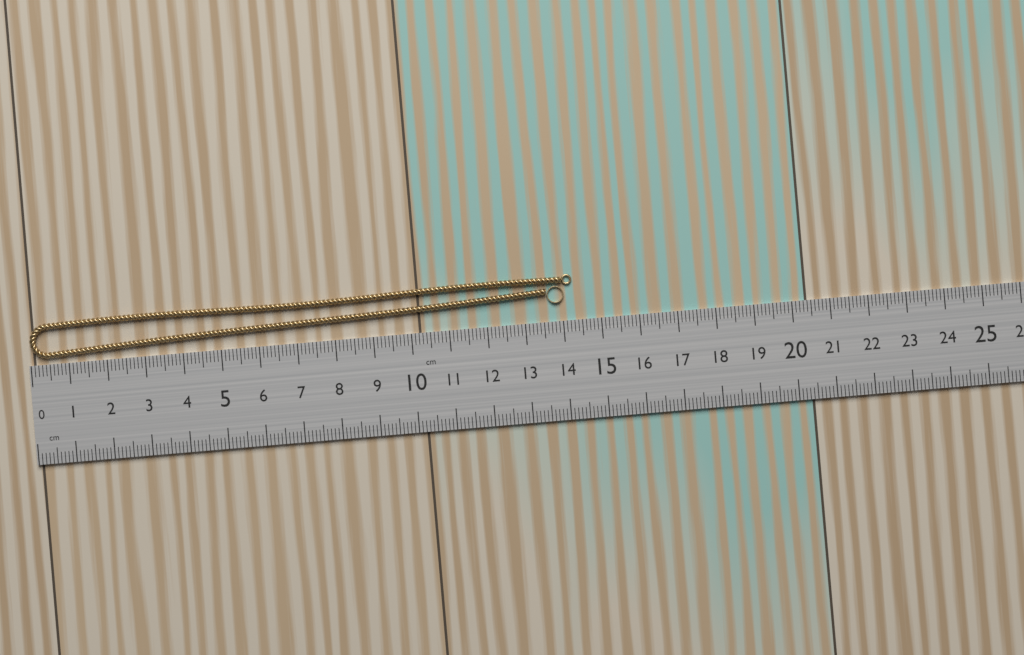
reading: 14.3 cm
